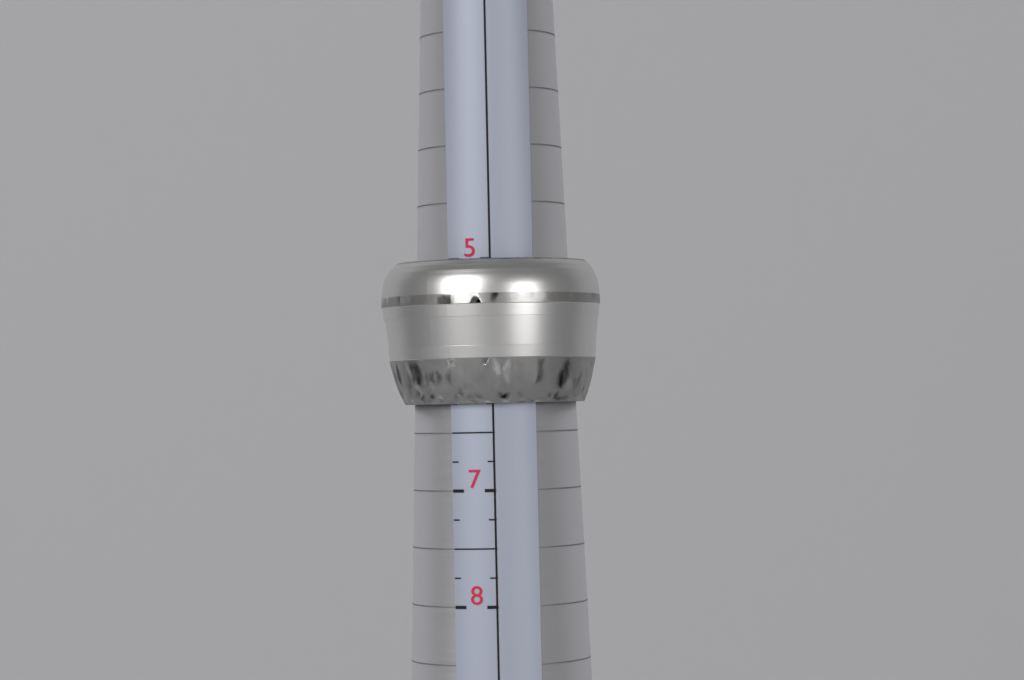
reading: 6.25 (no unit)
